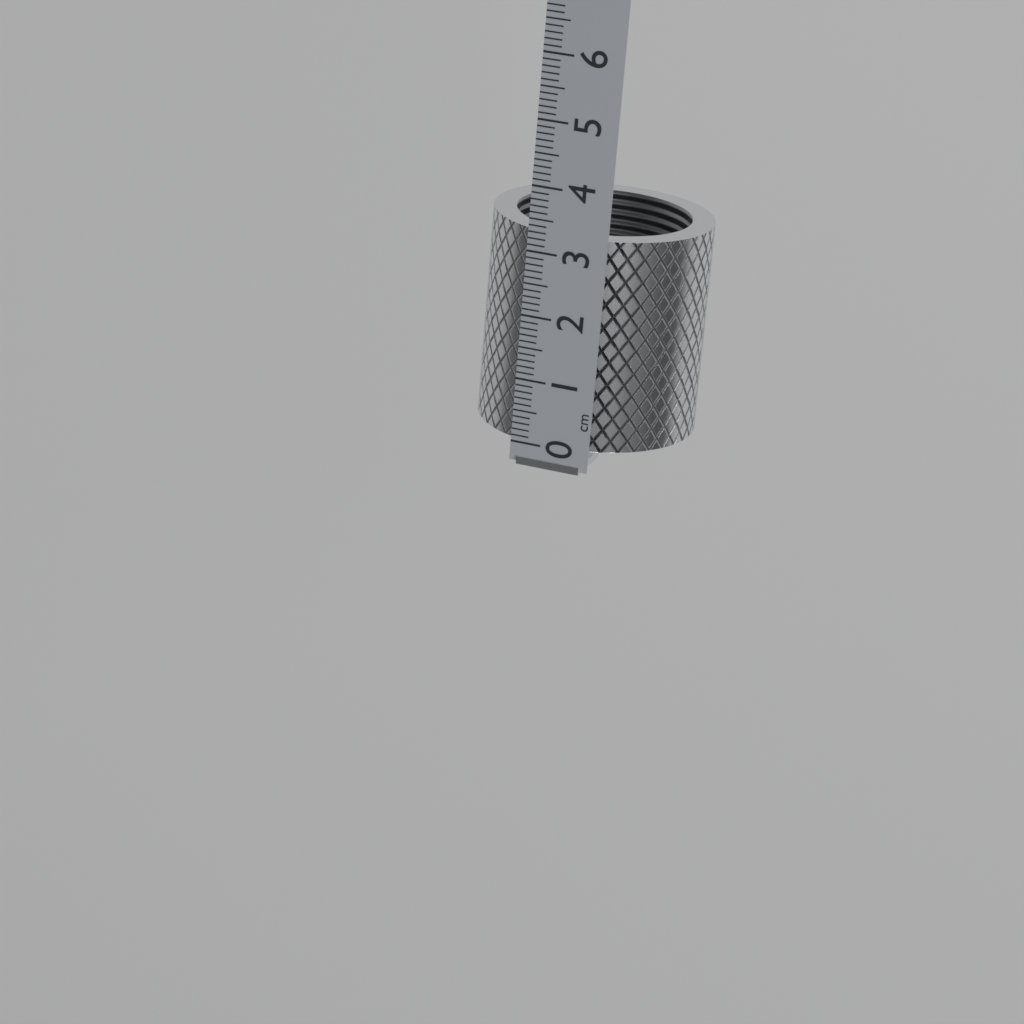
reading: 3.3 cm
